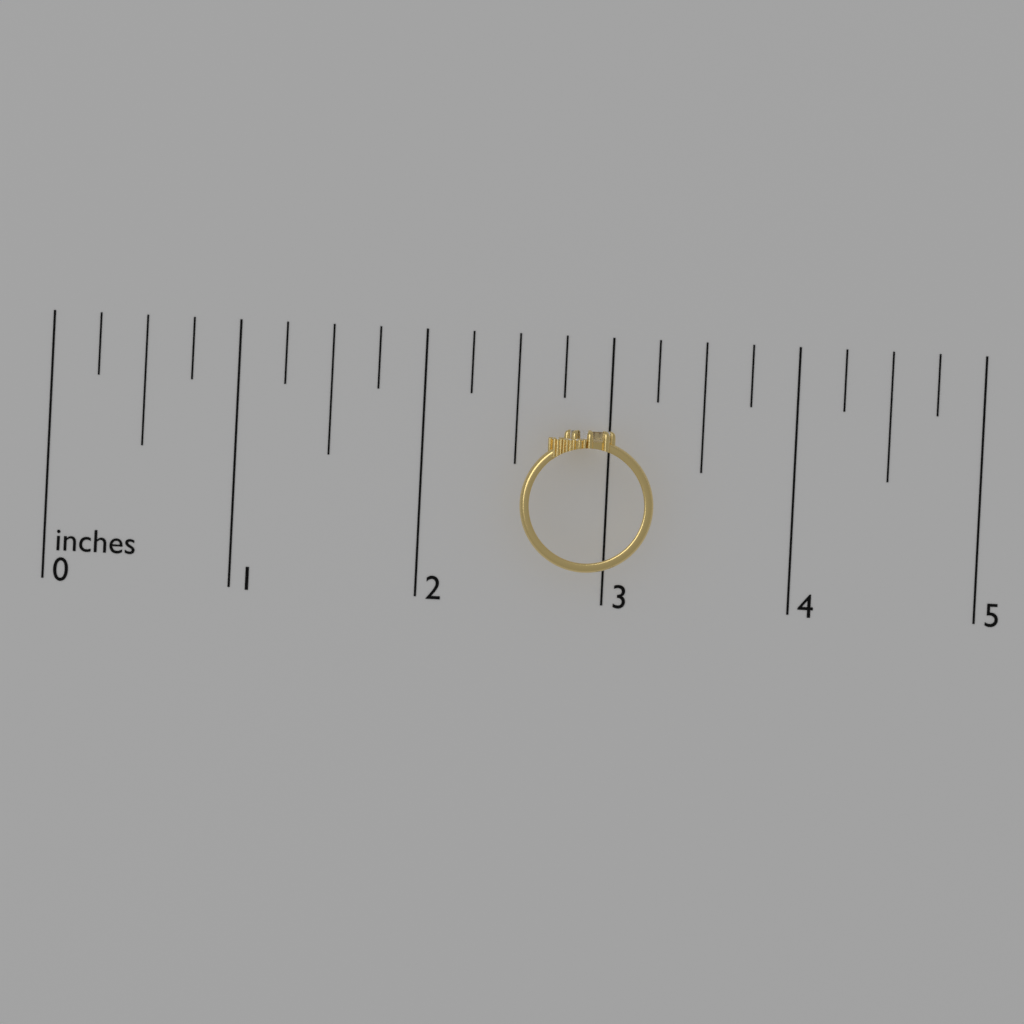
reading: 3.25 inches
